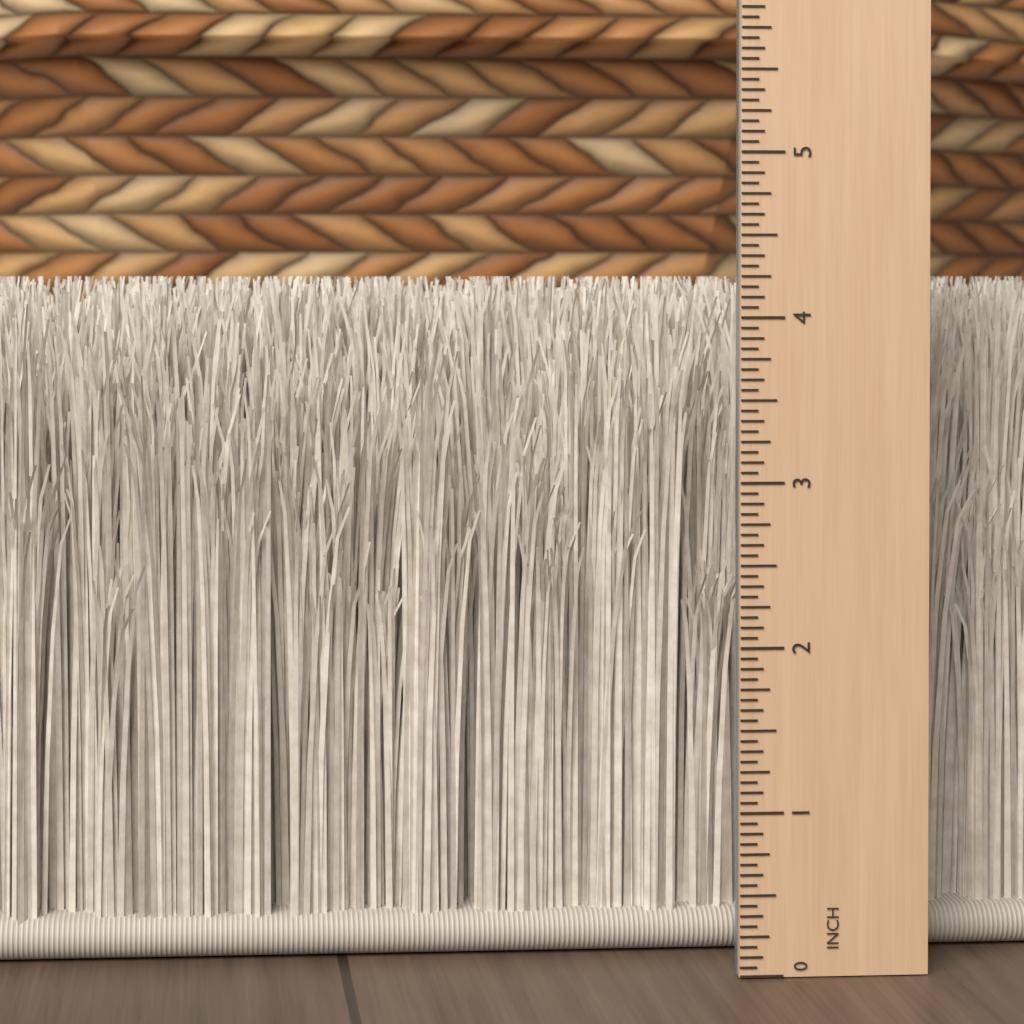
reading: 4.2500 in
